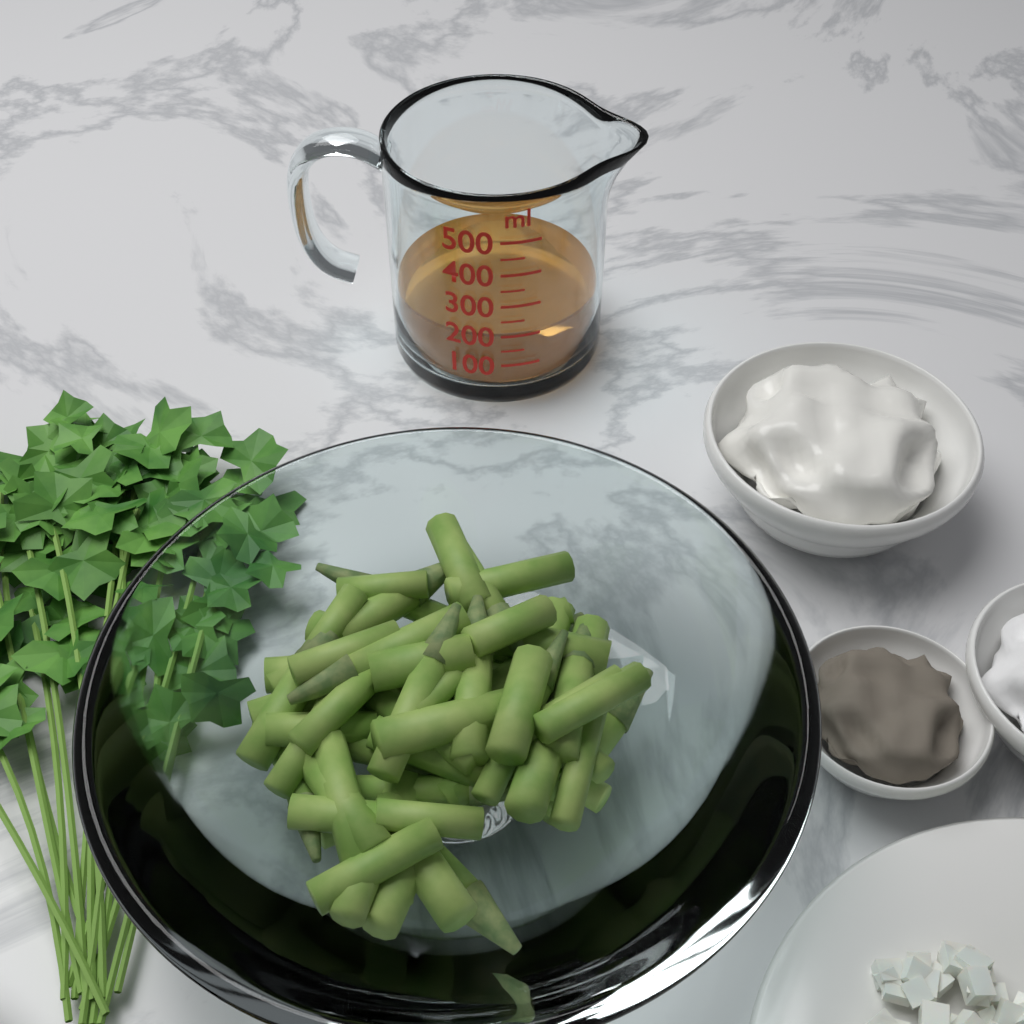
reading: 200 ml
